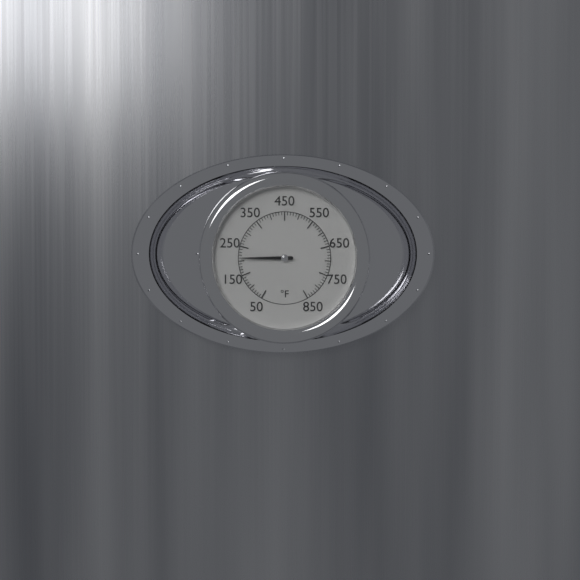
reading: 210 °F
